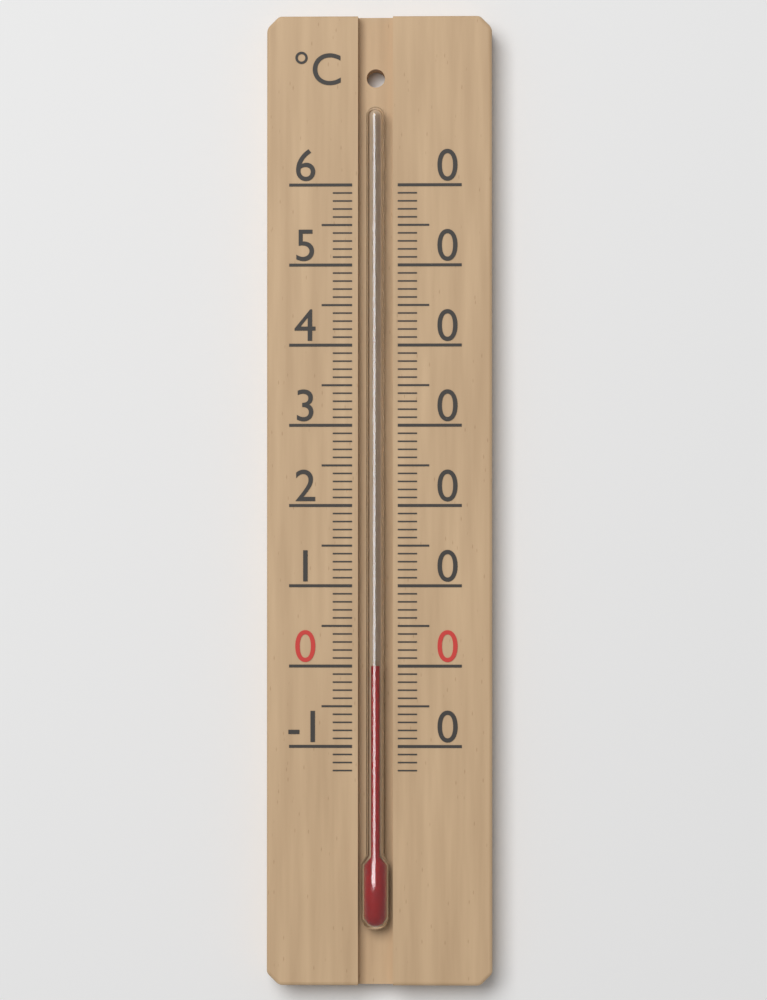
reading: 0 °C
